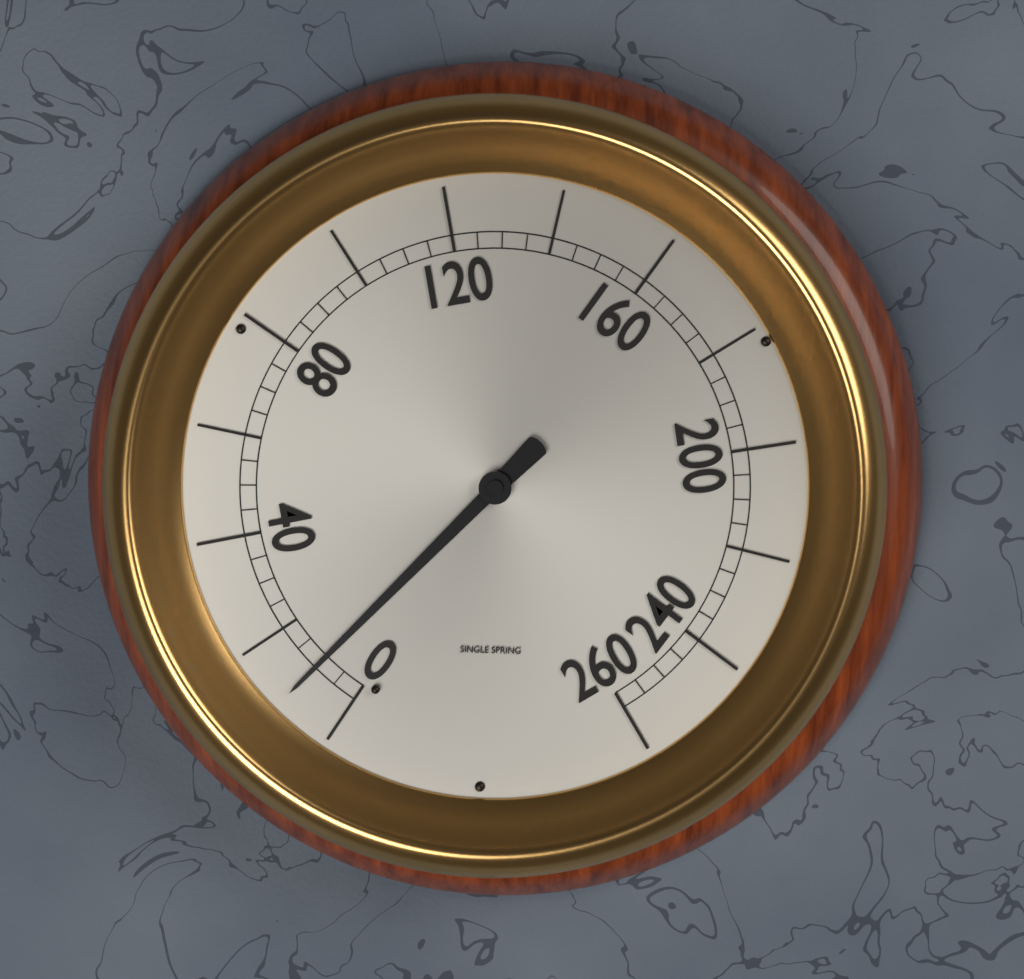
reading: 10 (no unit)
